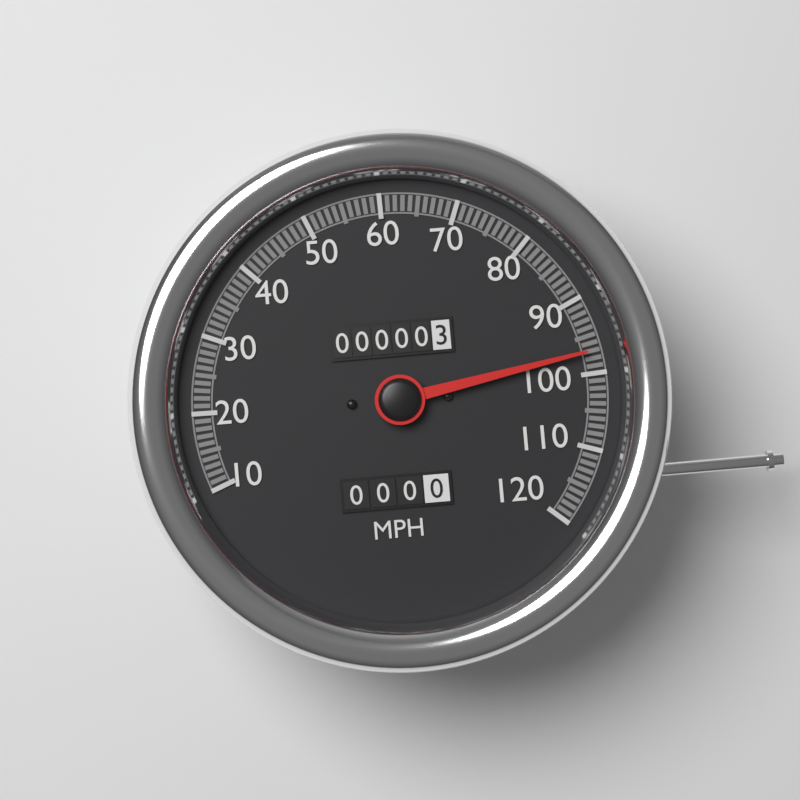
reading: 97 MPH
